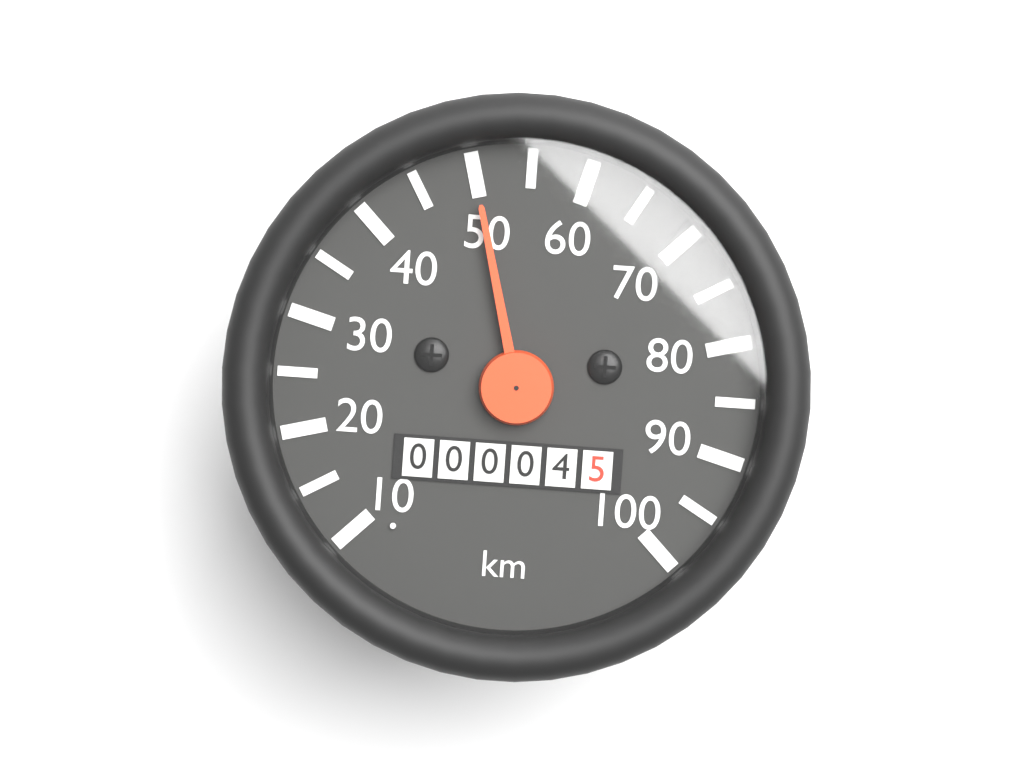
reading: 50 km/h
